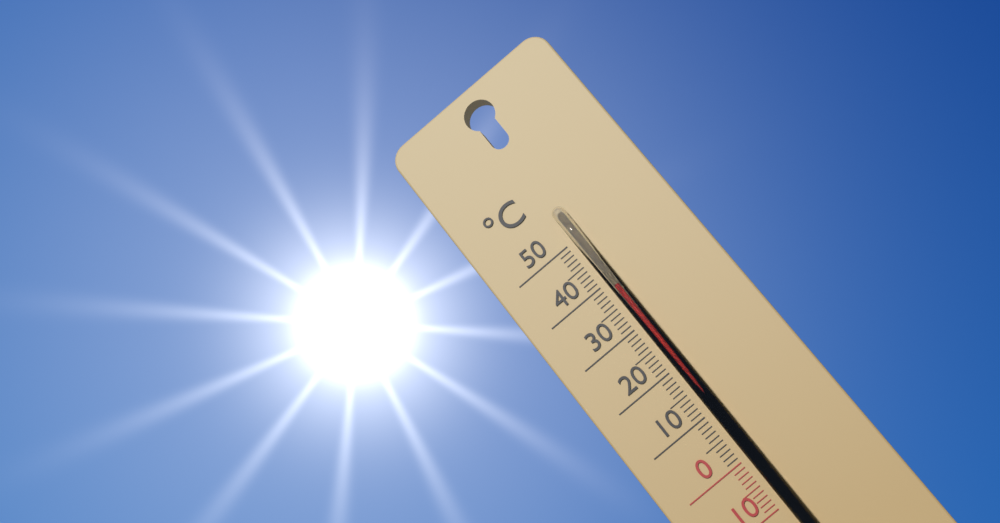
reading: 38 °C
